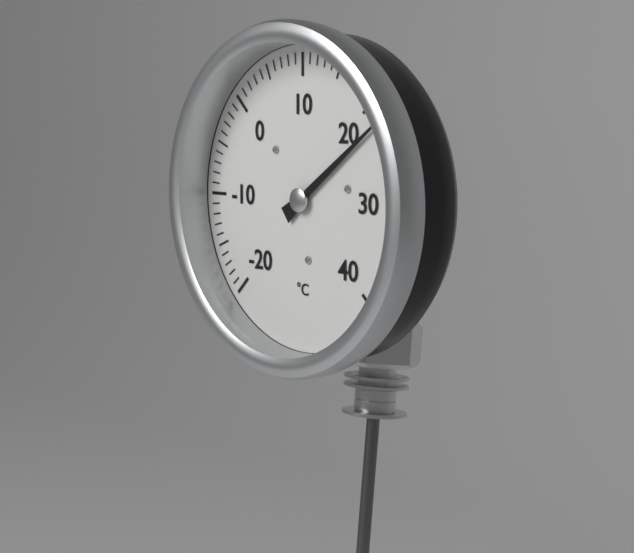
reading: 22 °C
